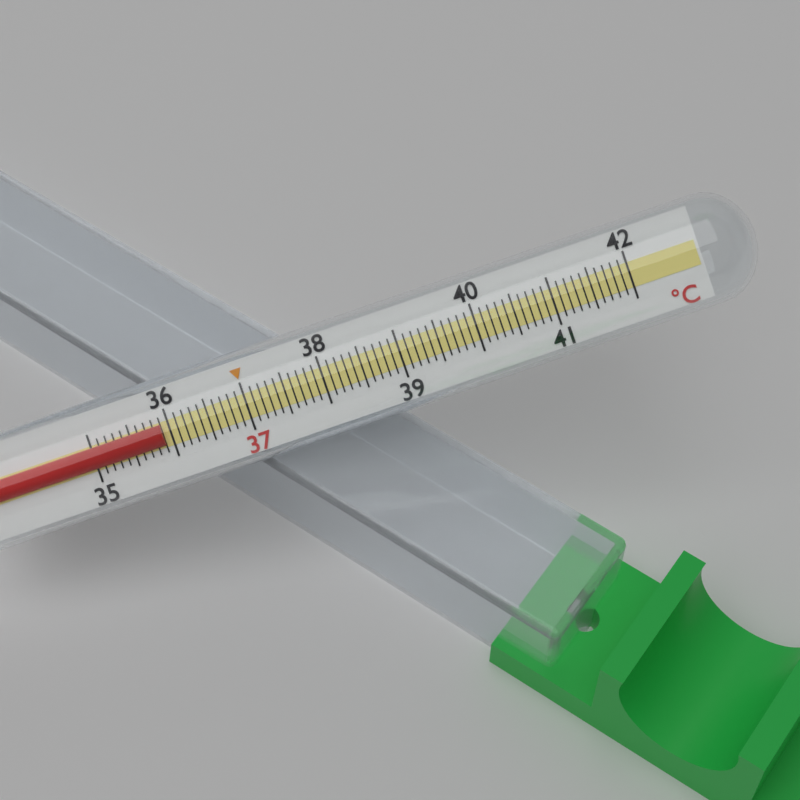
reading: 35.9 °C
